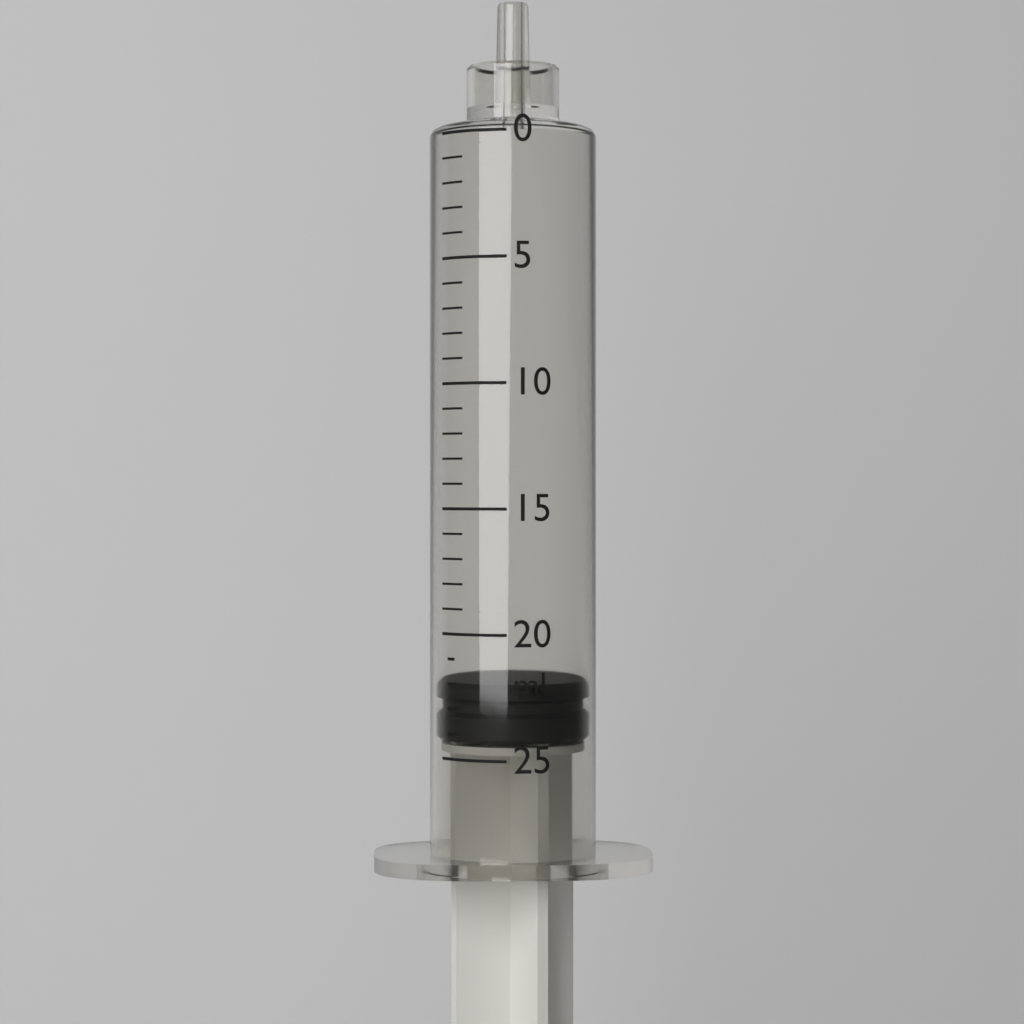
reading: 22 ml
